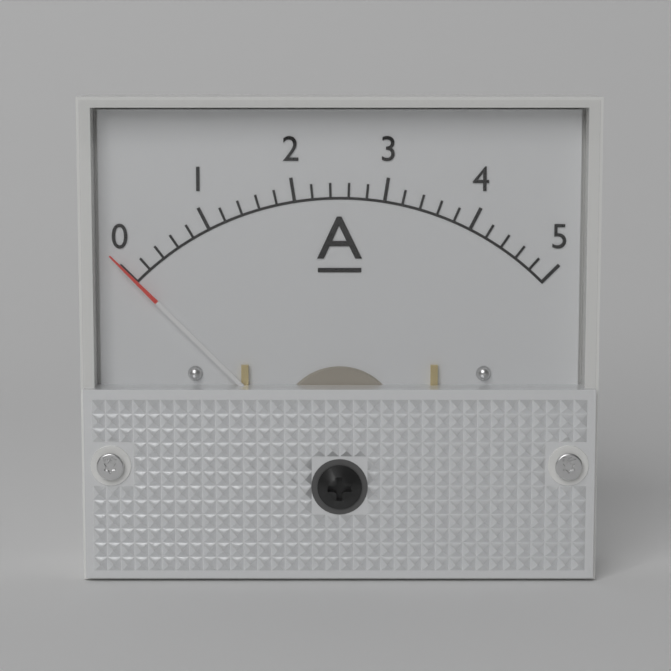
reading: 0.0 A
